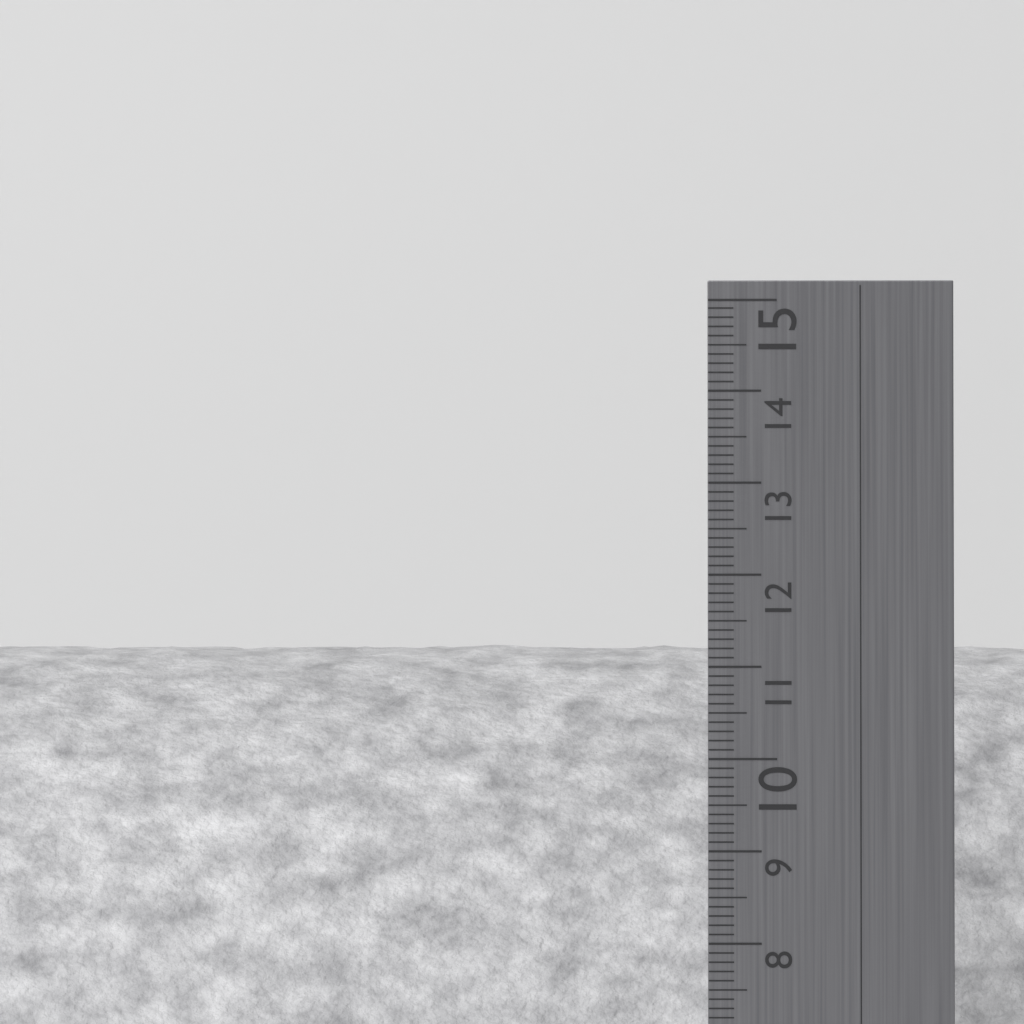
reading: 11.3 cm
